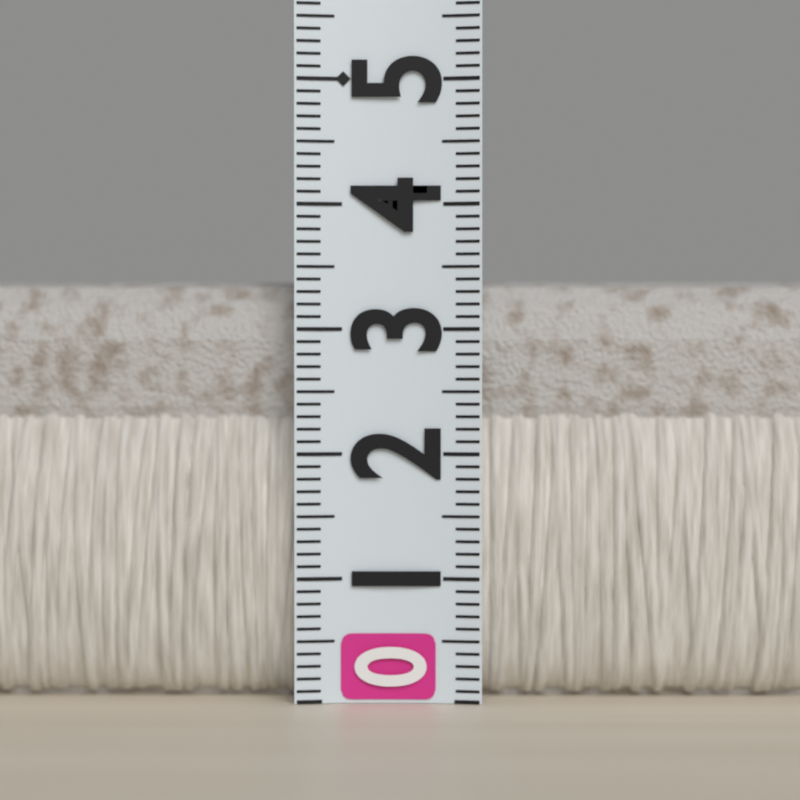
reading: 3.4 (no unit)
